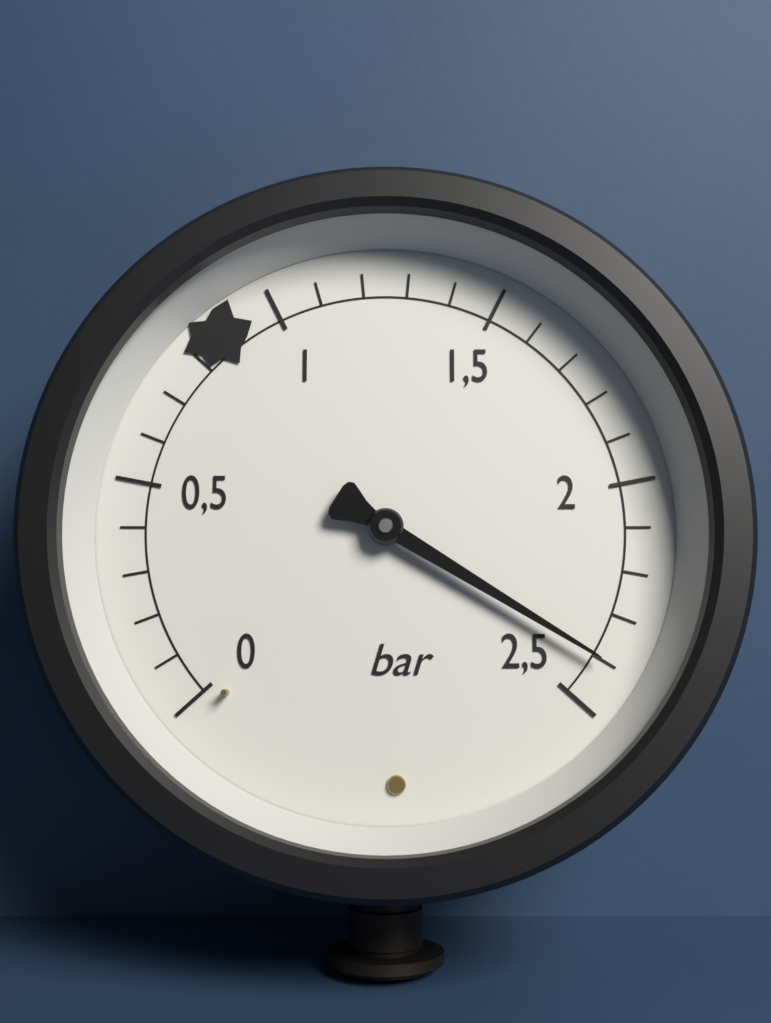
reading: 2.4 bar
